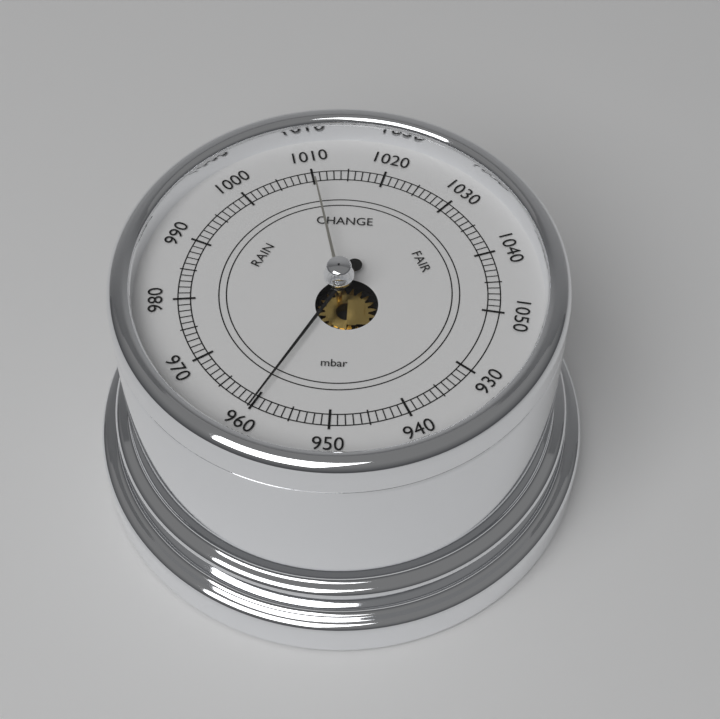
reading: 960 mbar
